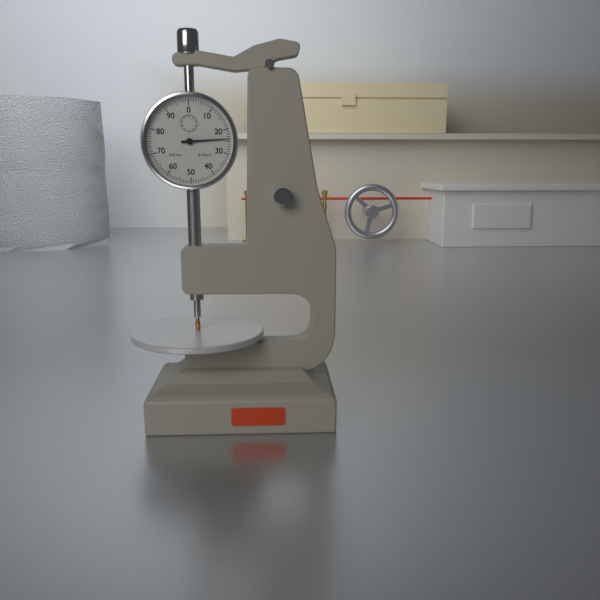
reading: 0.24 mm
